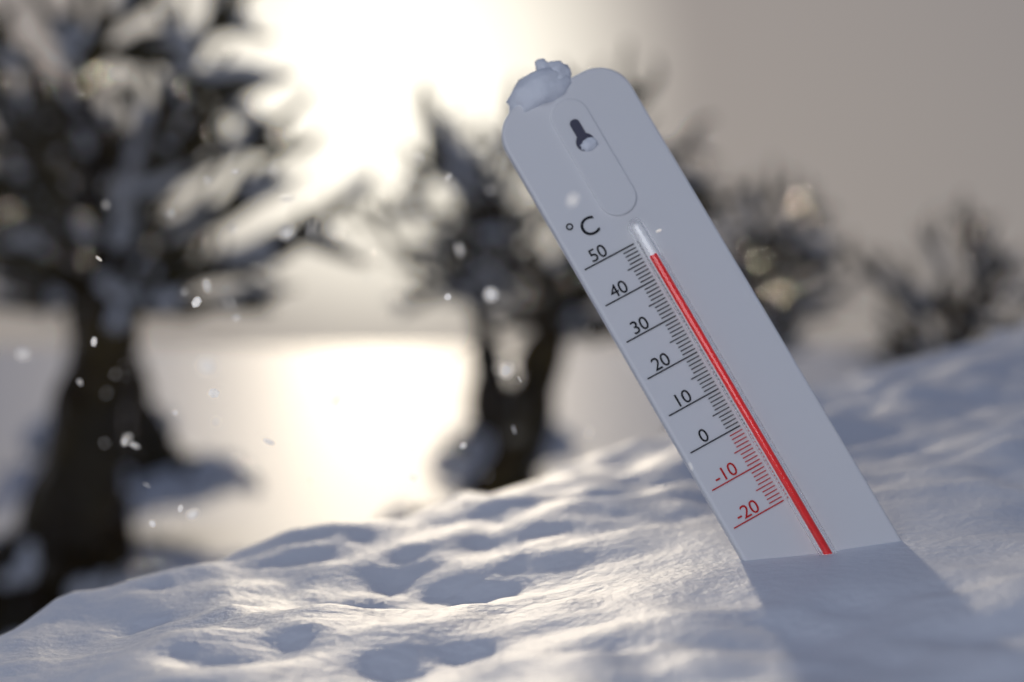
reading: 45 °C
